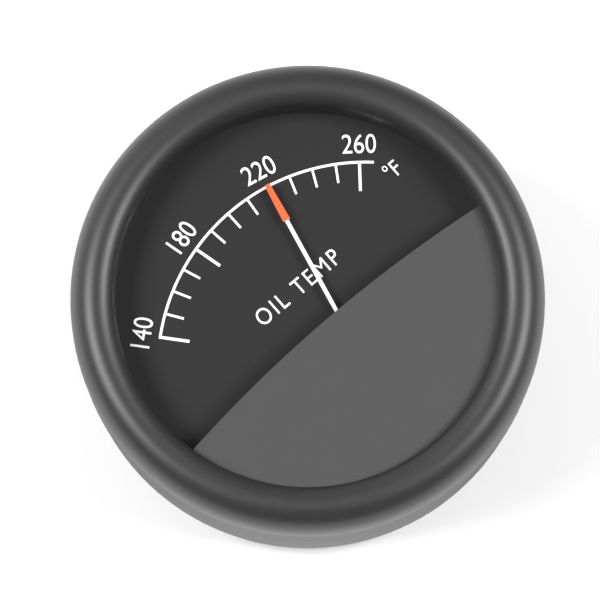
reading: 220 °F
